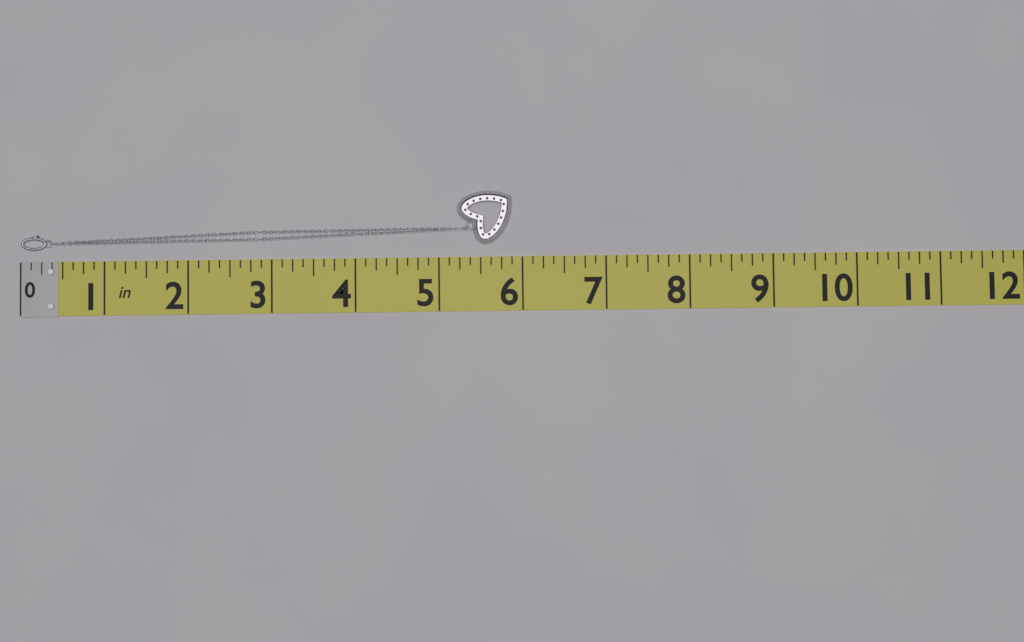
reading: 5.875 in
